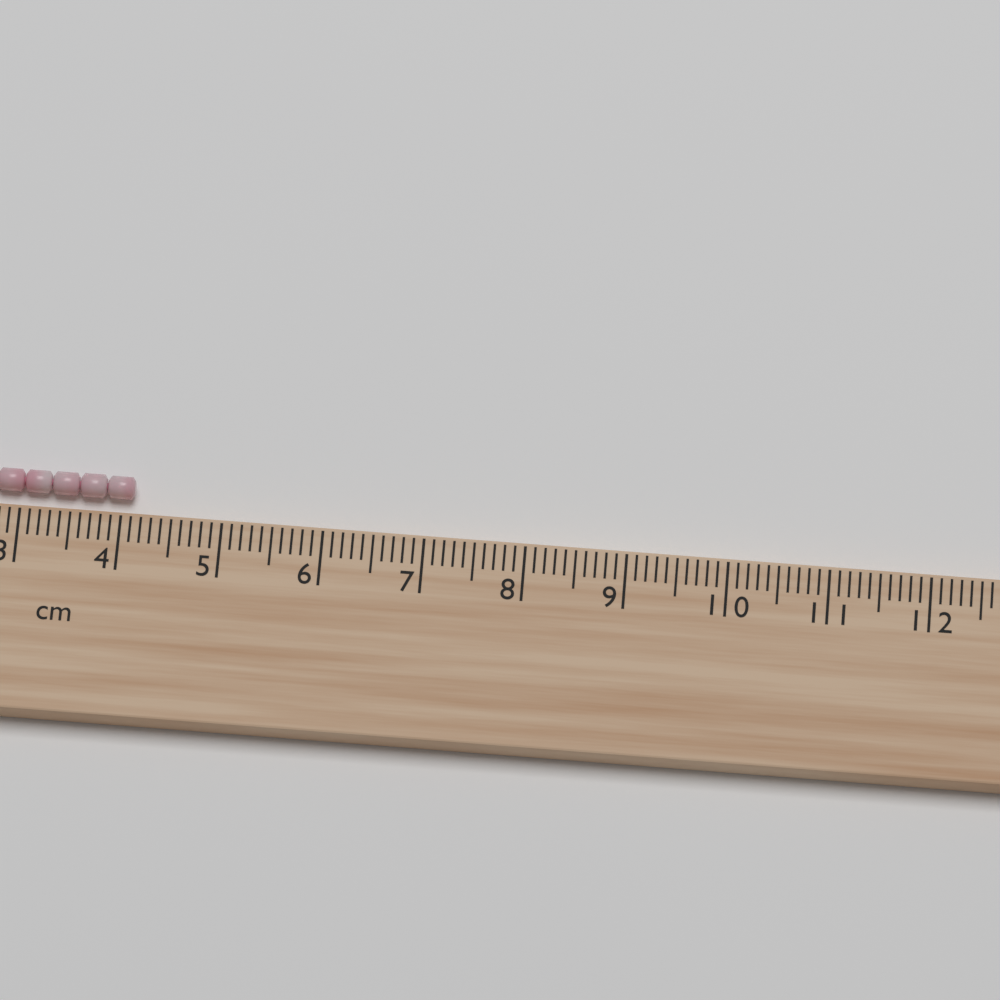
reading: 4.1 cm
